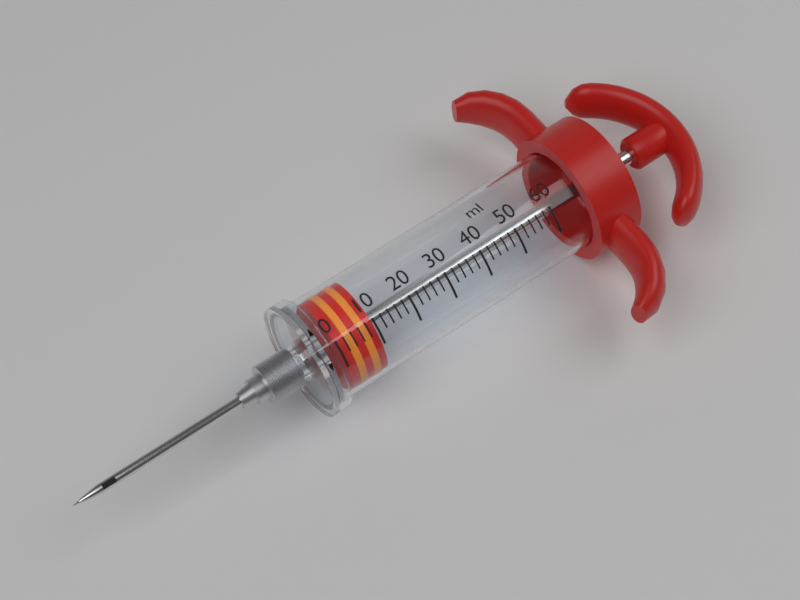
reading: 0 ml
